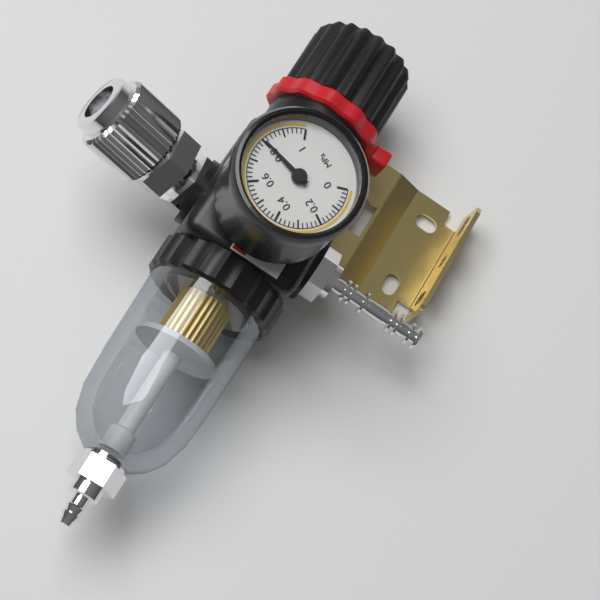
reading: 0.80 MPa
